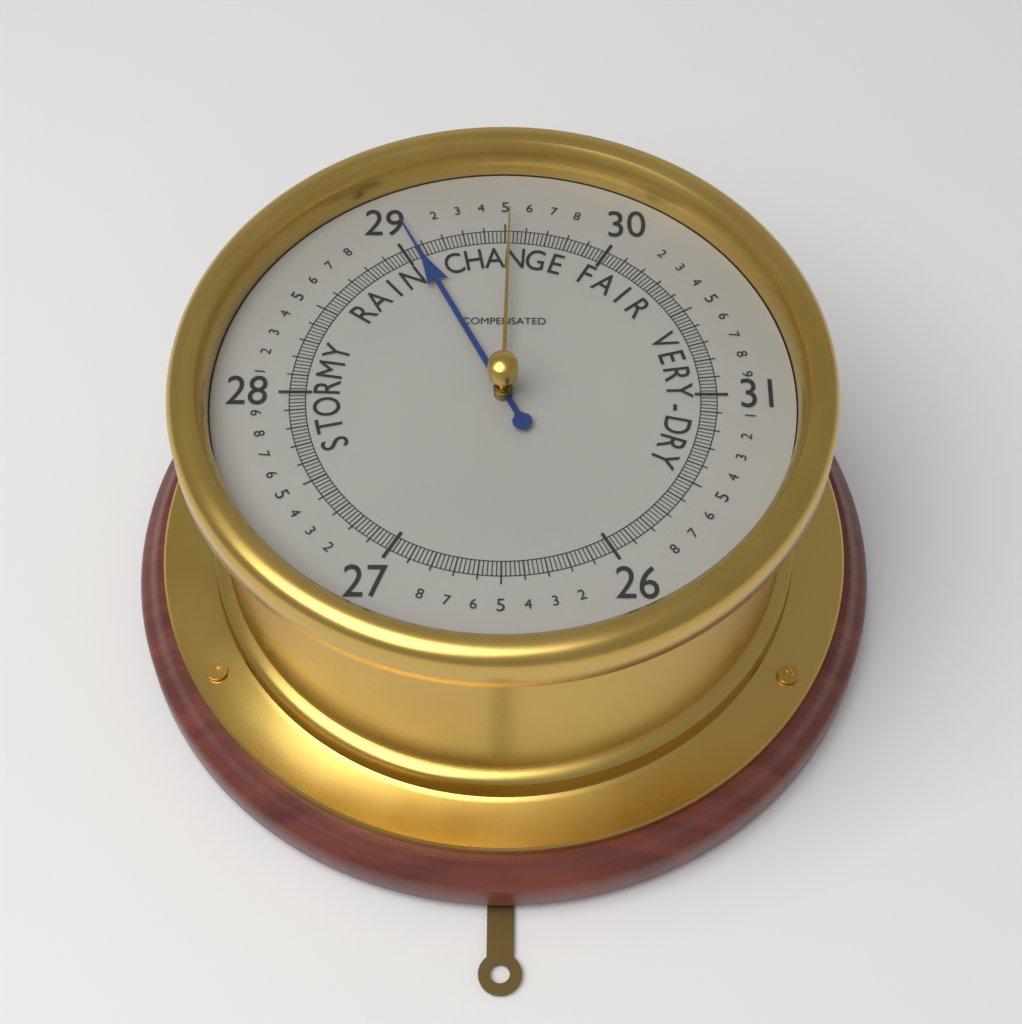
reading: 29.06 (no unit)
